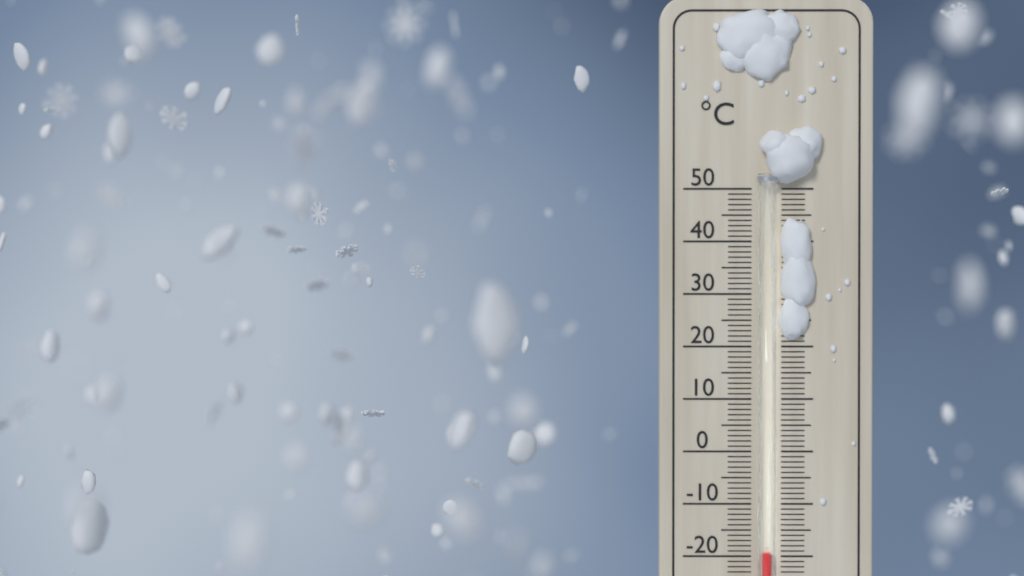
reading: -19 °C
